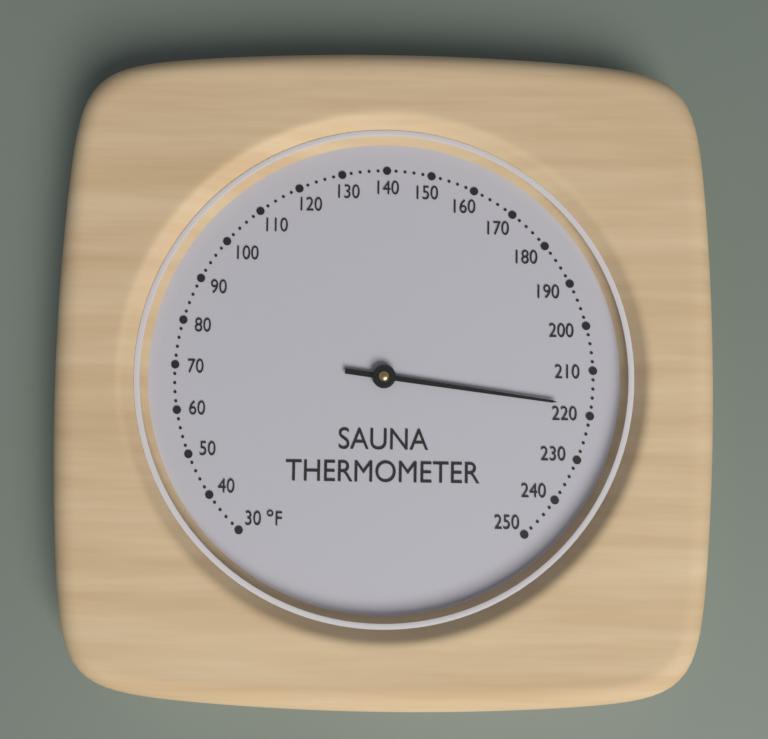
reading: 218 °F
